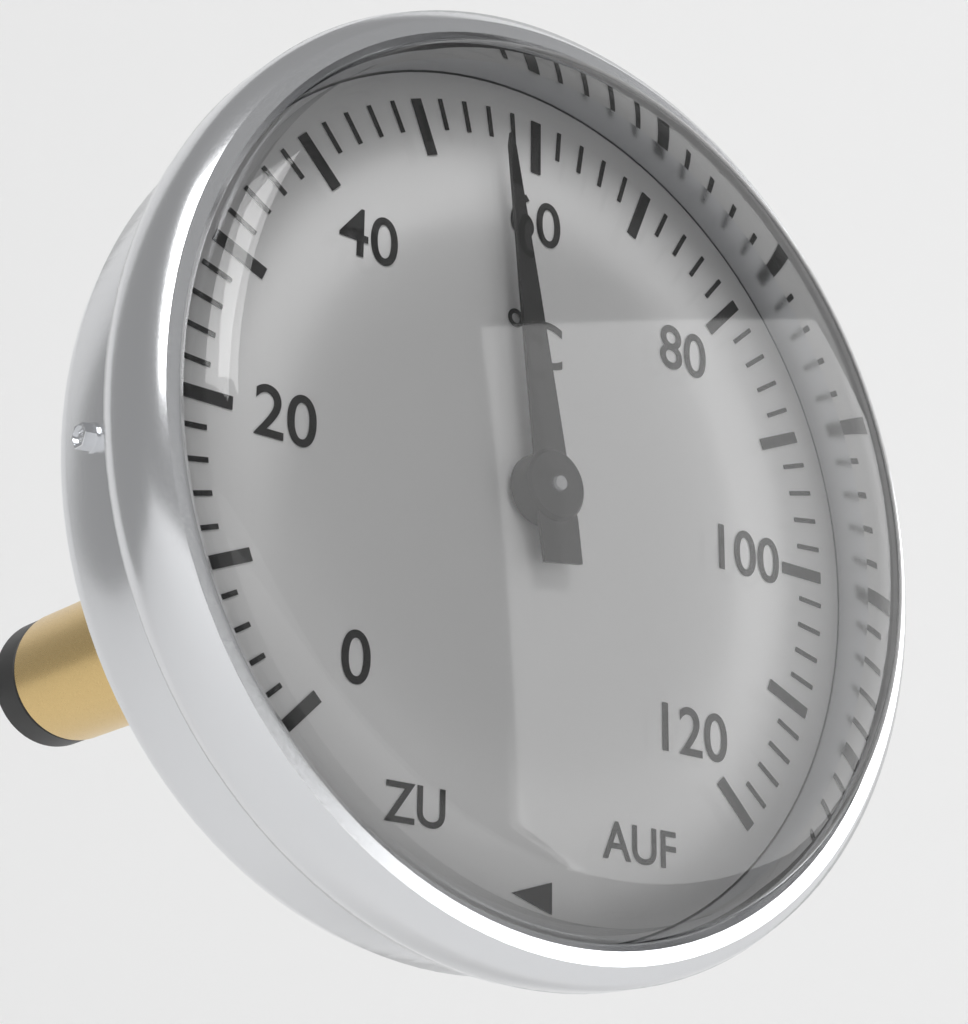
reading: 56 °C
